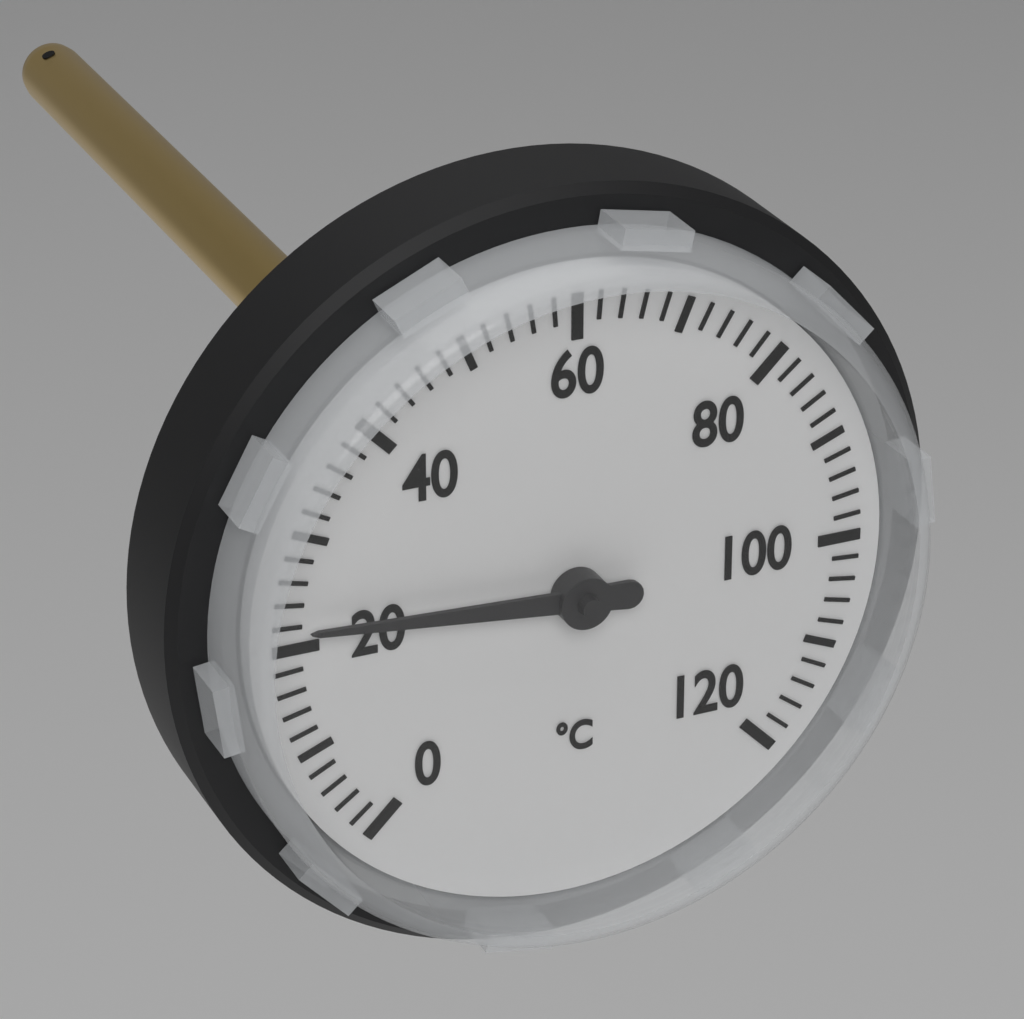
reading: 22 °C
